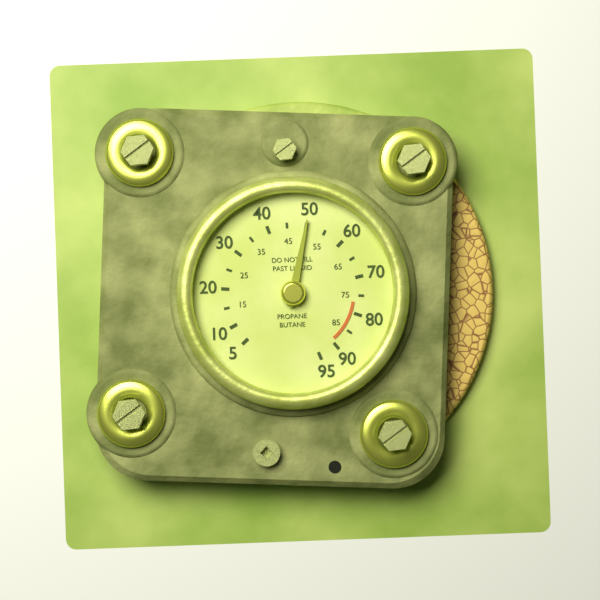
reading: 50 (no unit)
